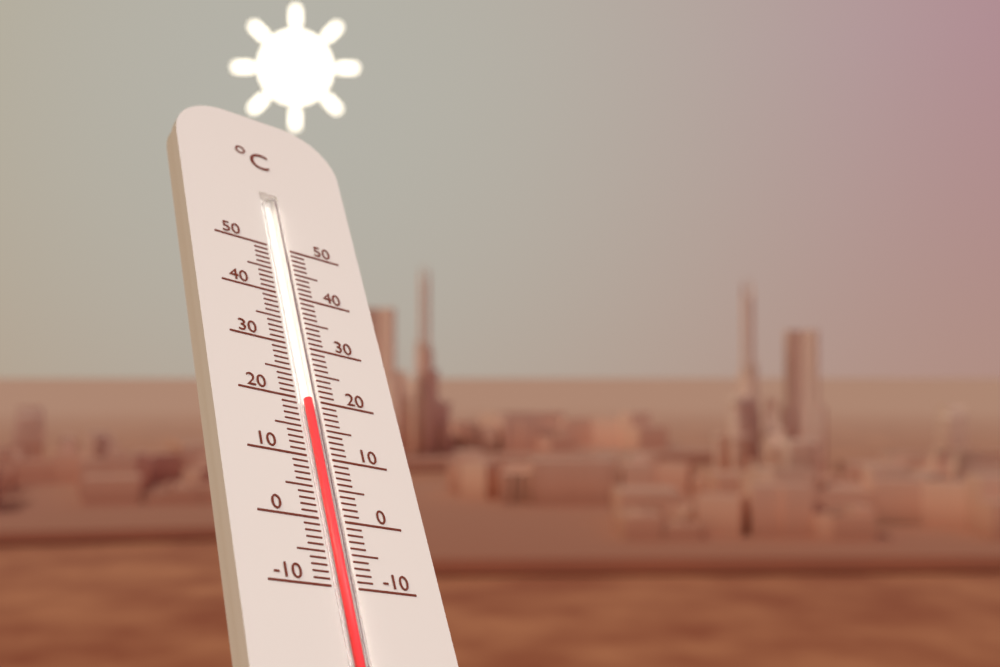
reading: 20 °C
